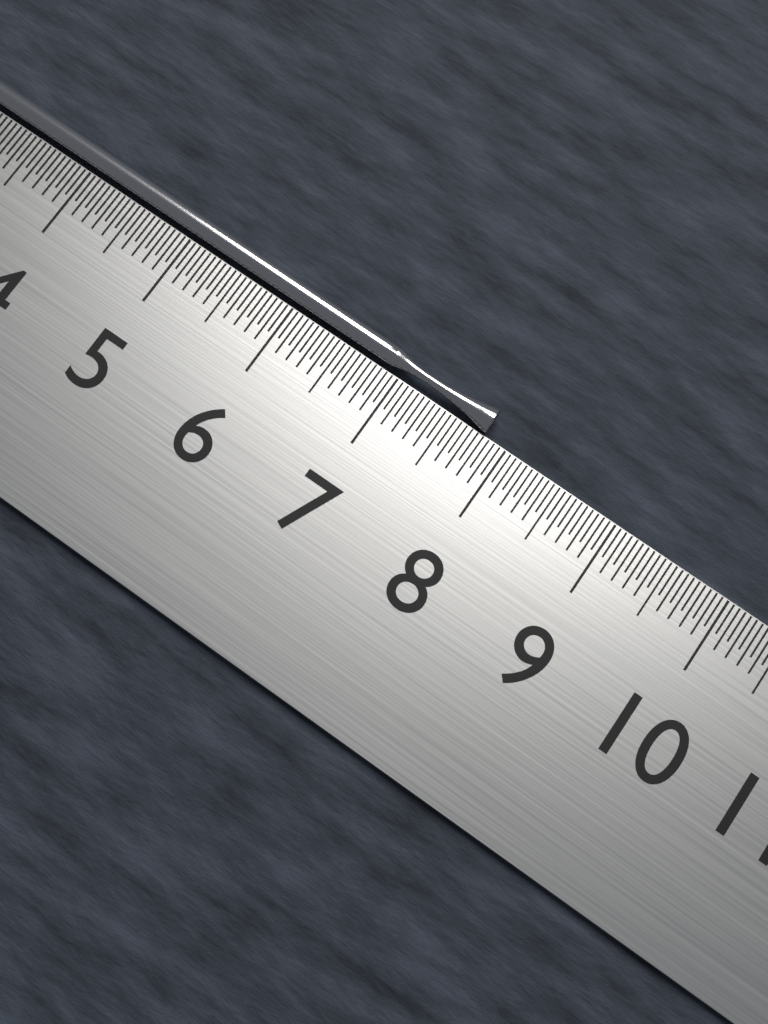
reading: 7.80 cm
